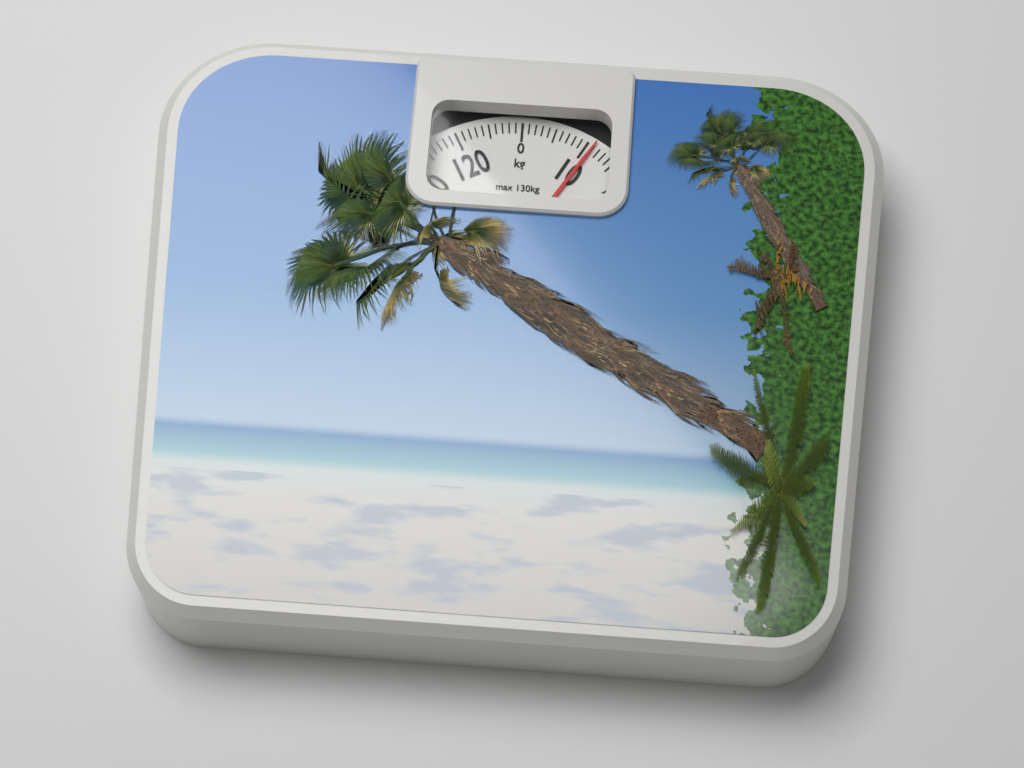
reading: 11 kg
